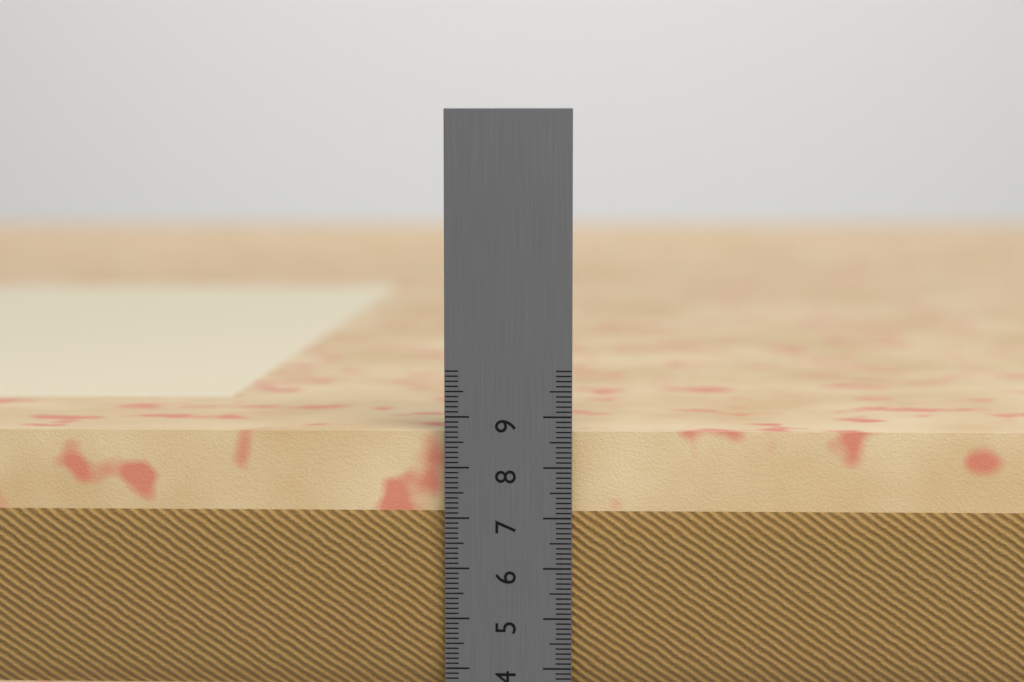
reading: 8.7 cm
